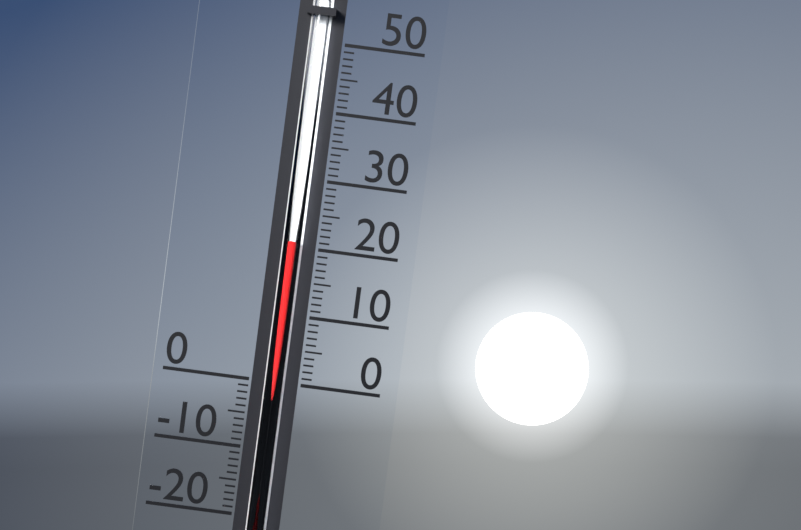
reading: 21 (no unit)
